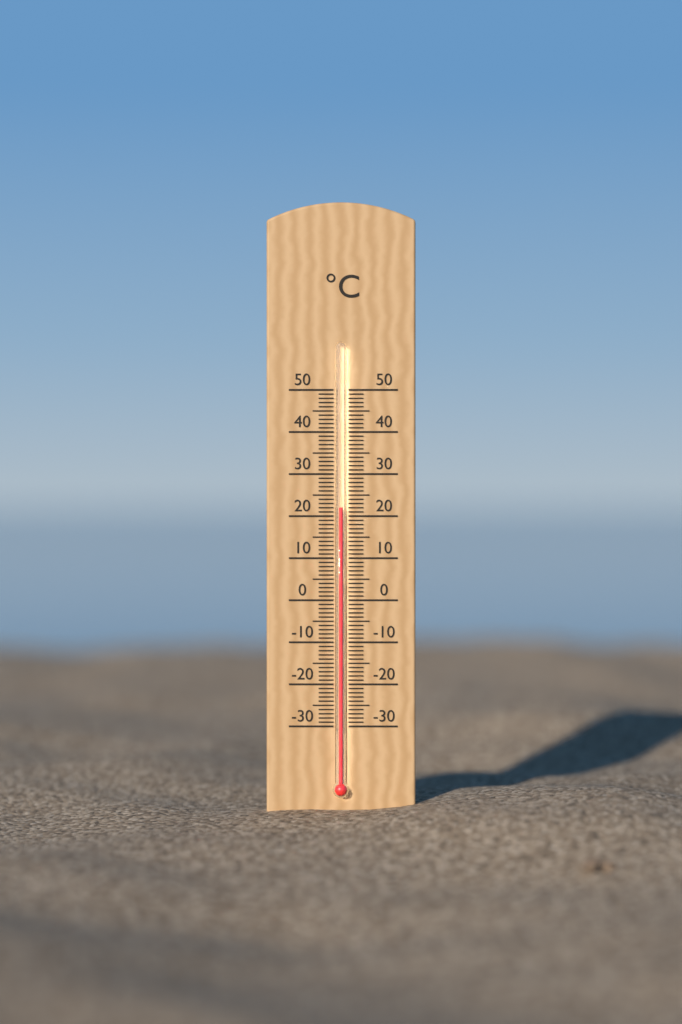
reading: 22 °C
